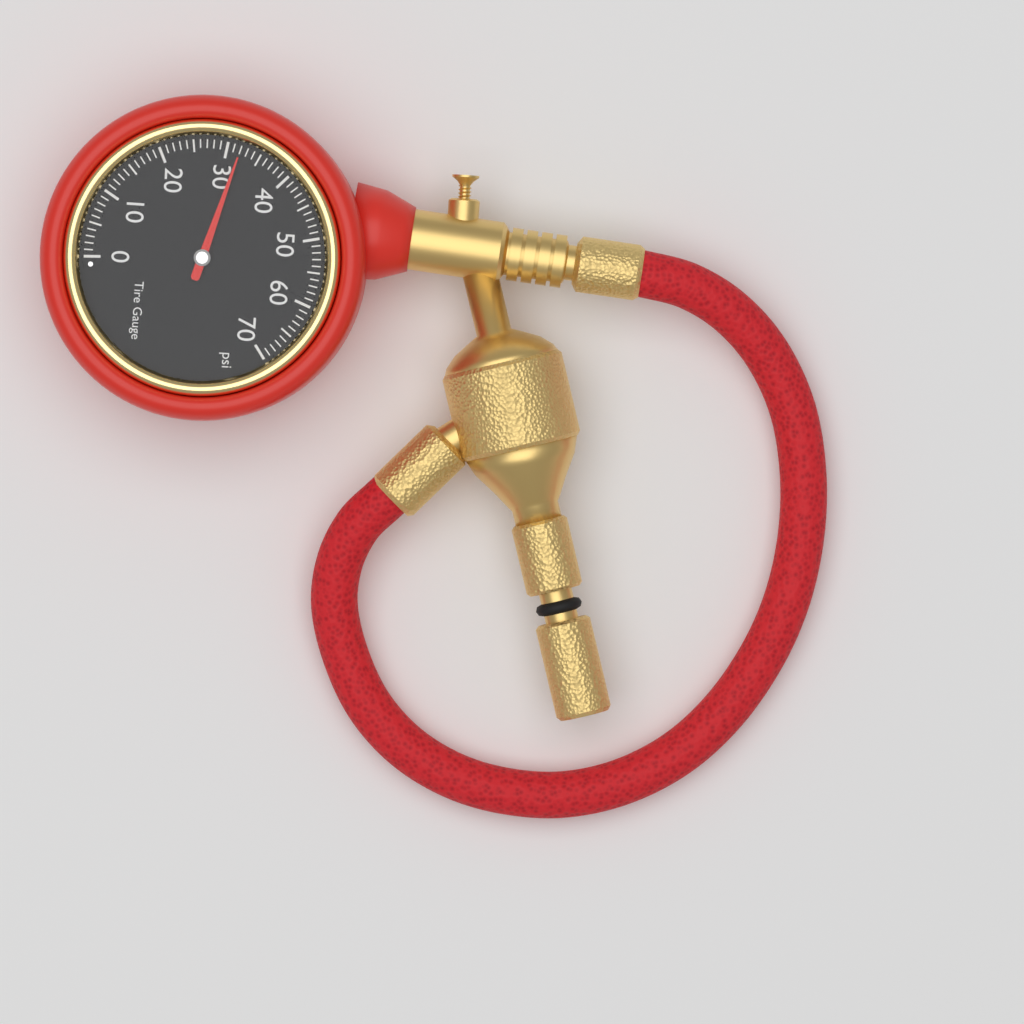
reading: 32 psi
